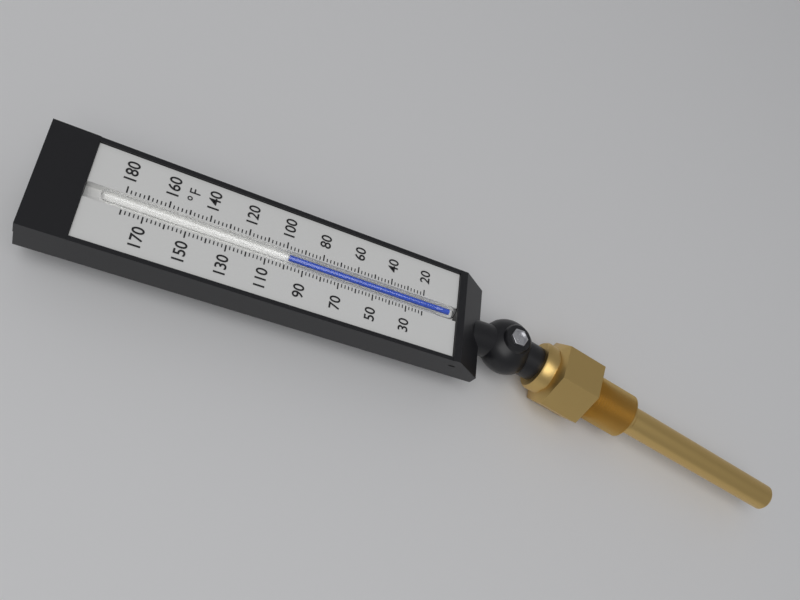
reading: 98 °F
